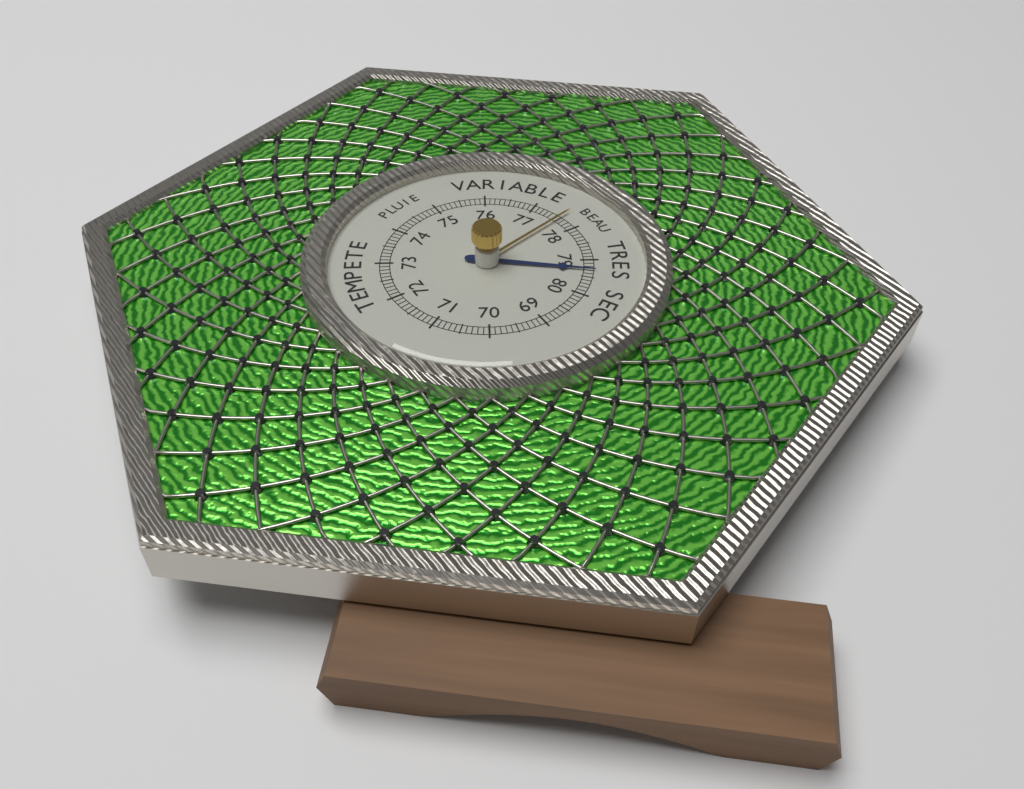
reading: 79.3 (no unit)
